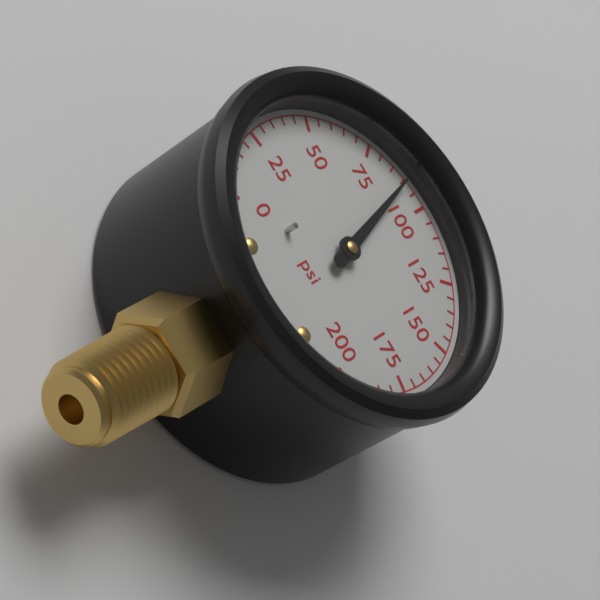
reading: 90 psi
